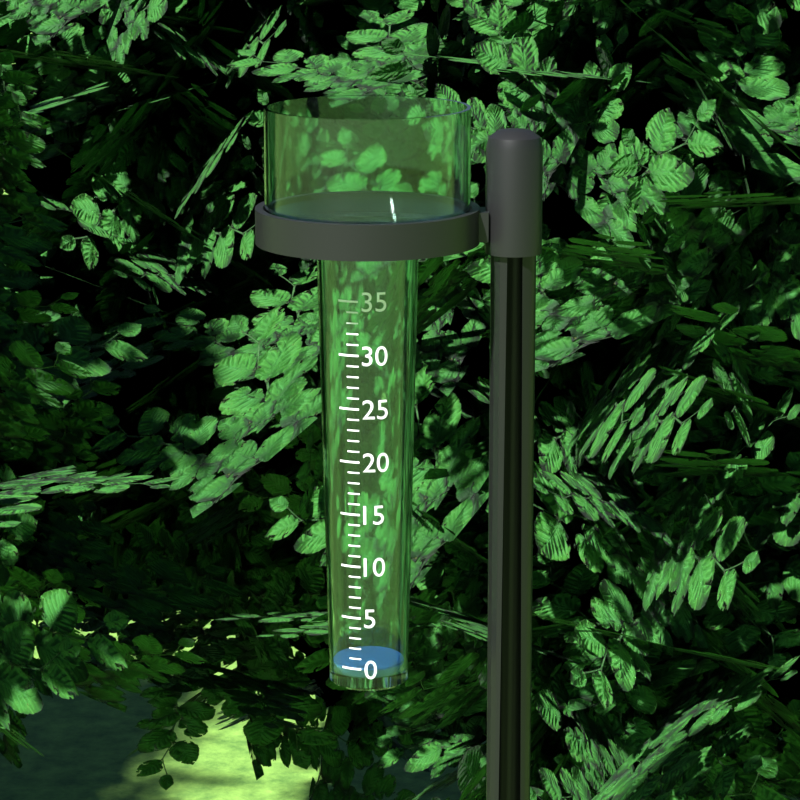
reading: 0 (no unit)
